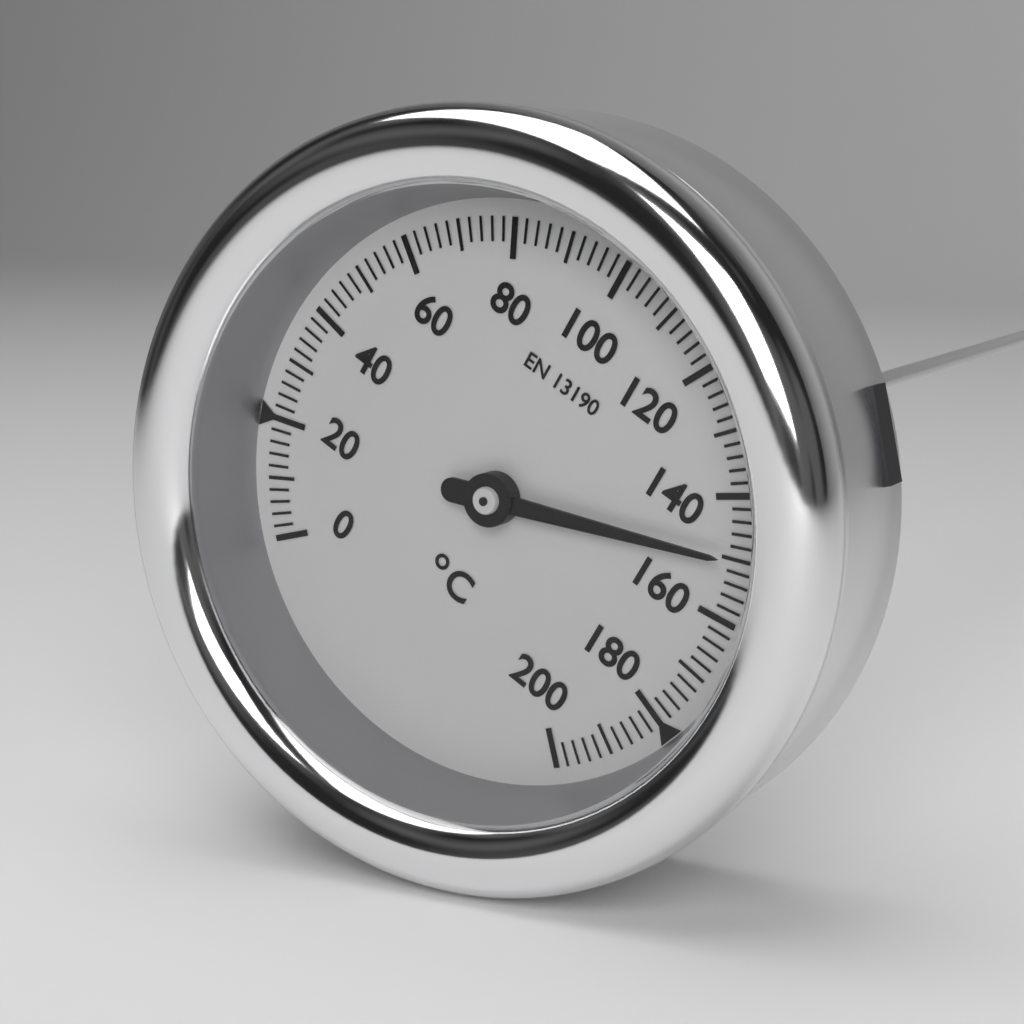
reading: 150 °C
